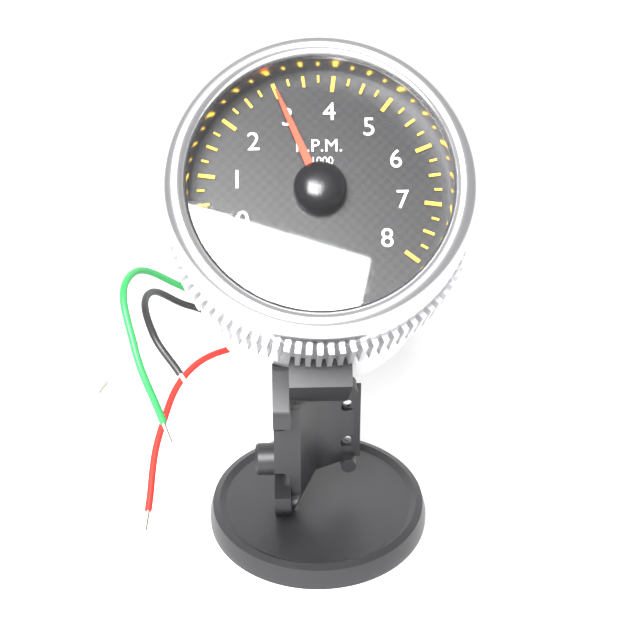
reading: 3.00 x1000 RPM
